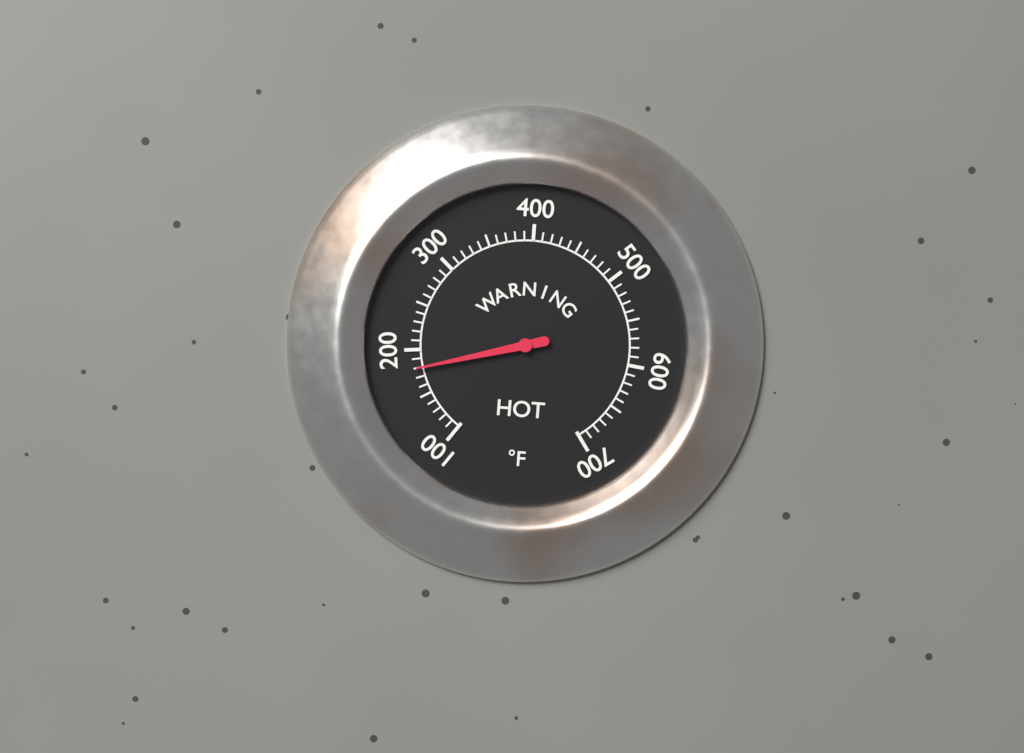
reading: 180 °F
